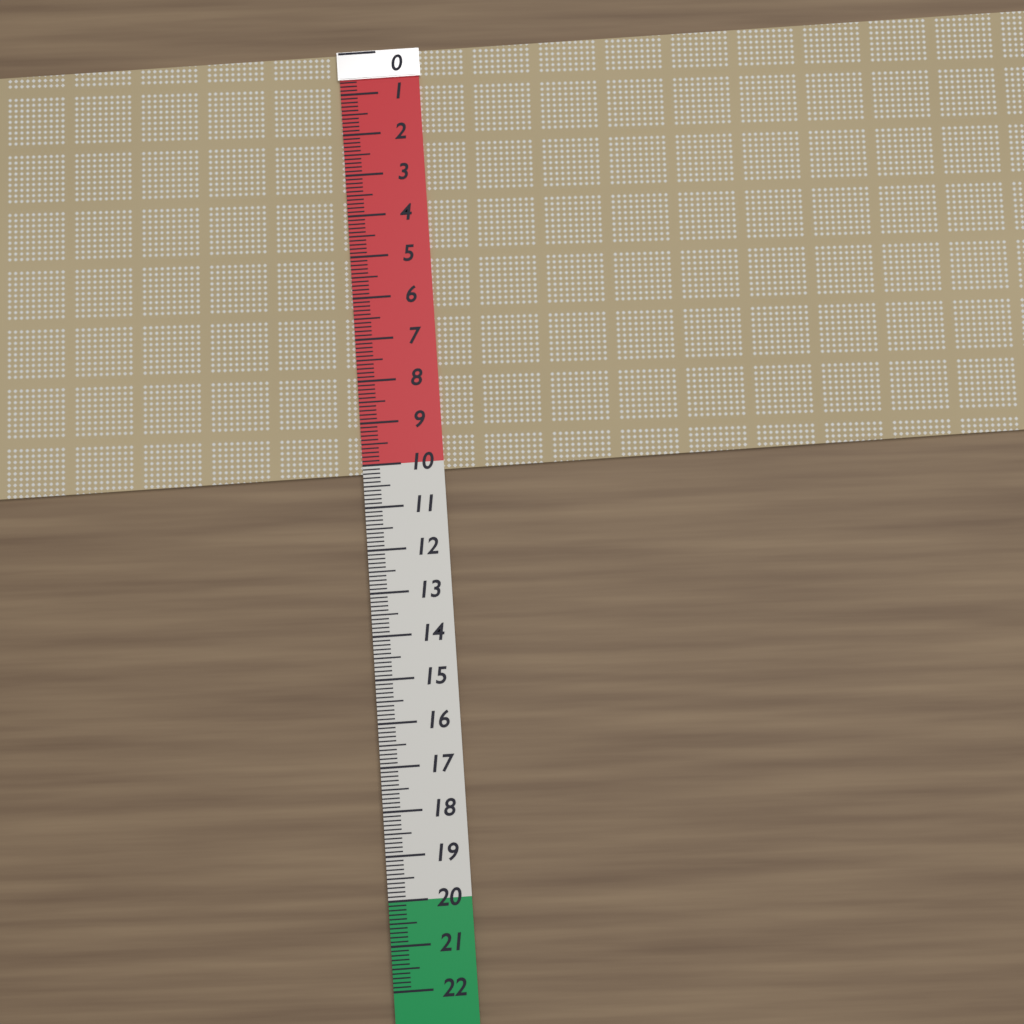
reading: 10.2 (no unit)
